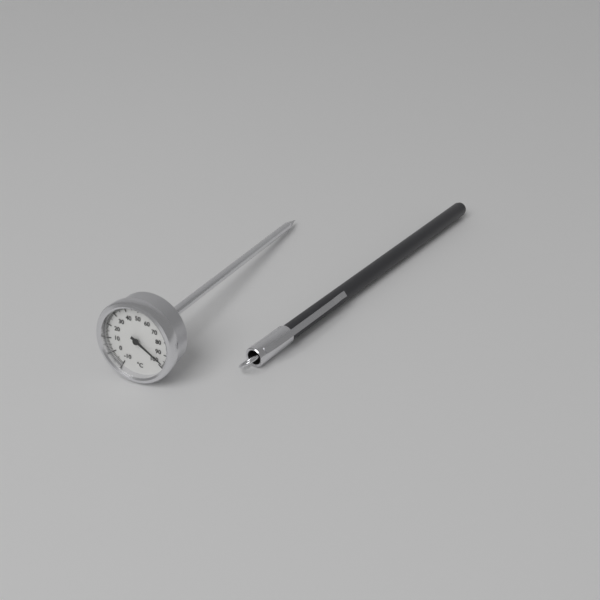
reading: 97 °C
